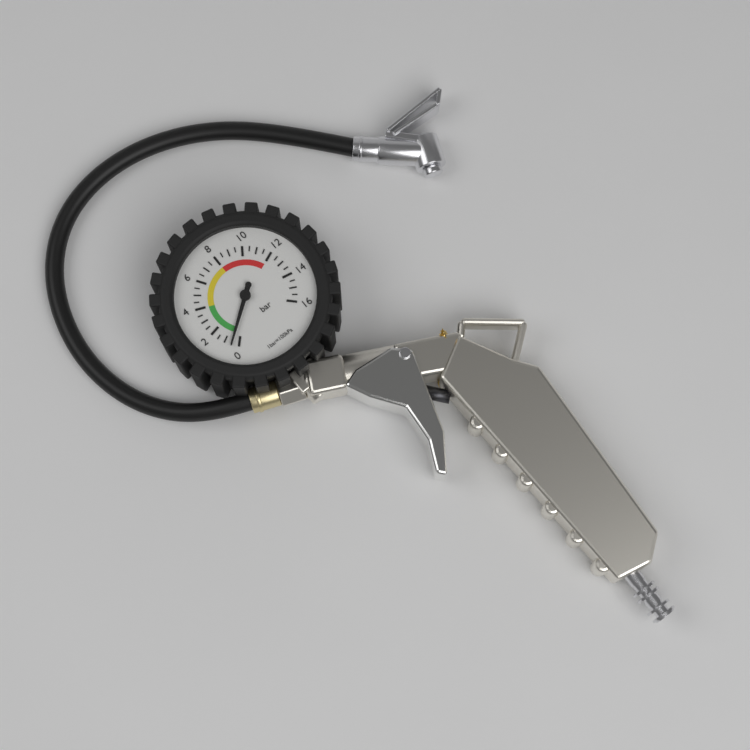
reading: 0.5 bar
